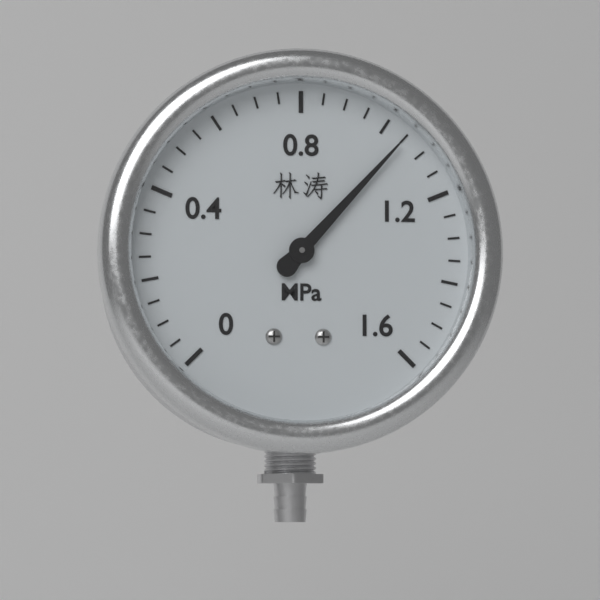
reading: 1.05 MPa
